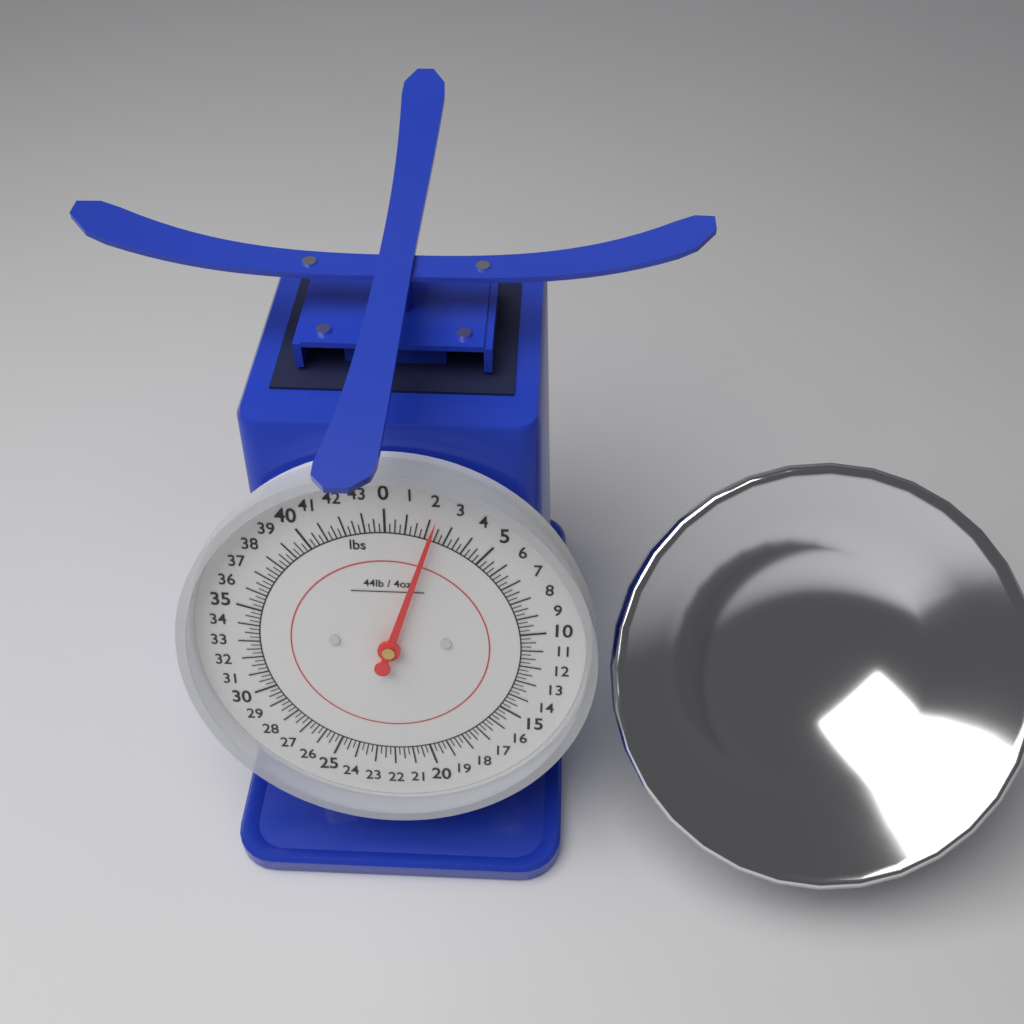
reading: 2.25 lbs
